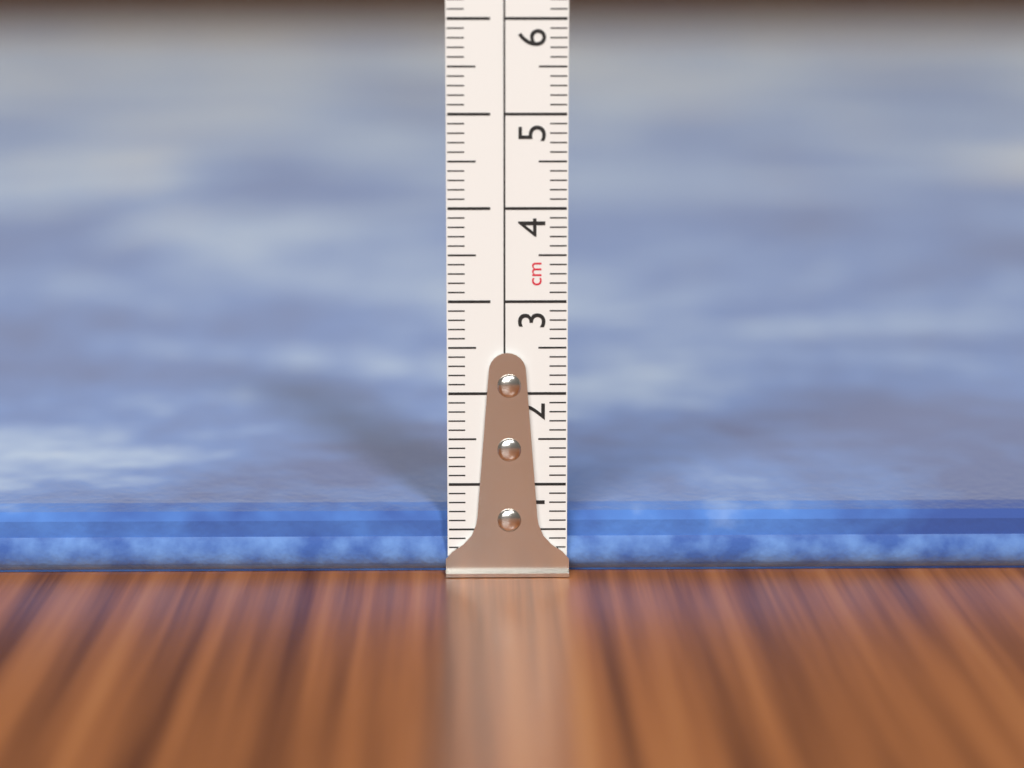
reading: 0.7 cm
